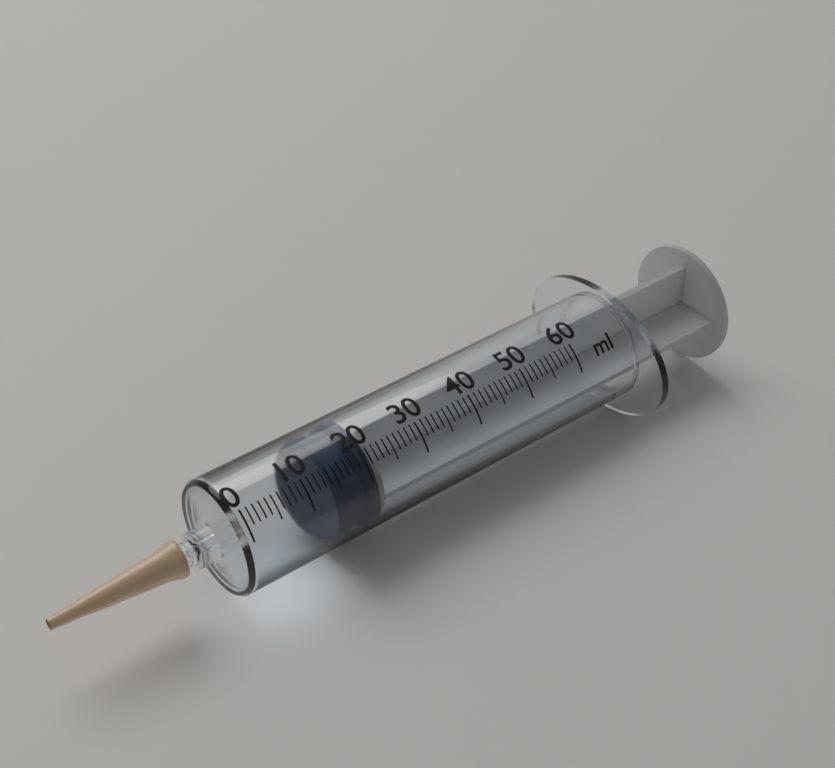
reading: 14 ml
